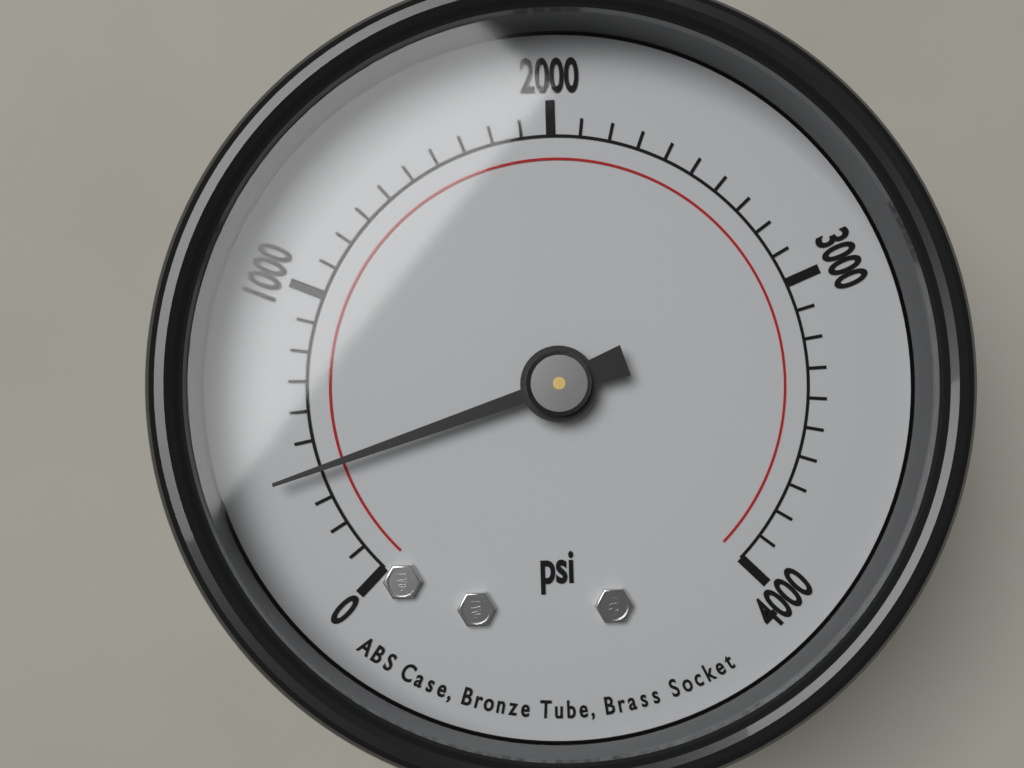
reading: 400 psi
